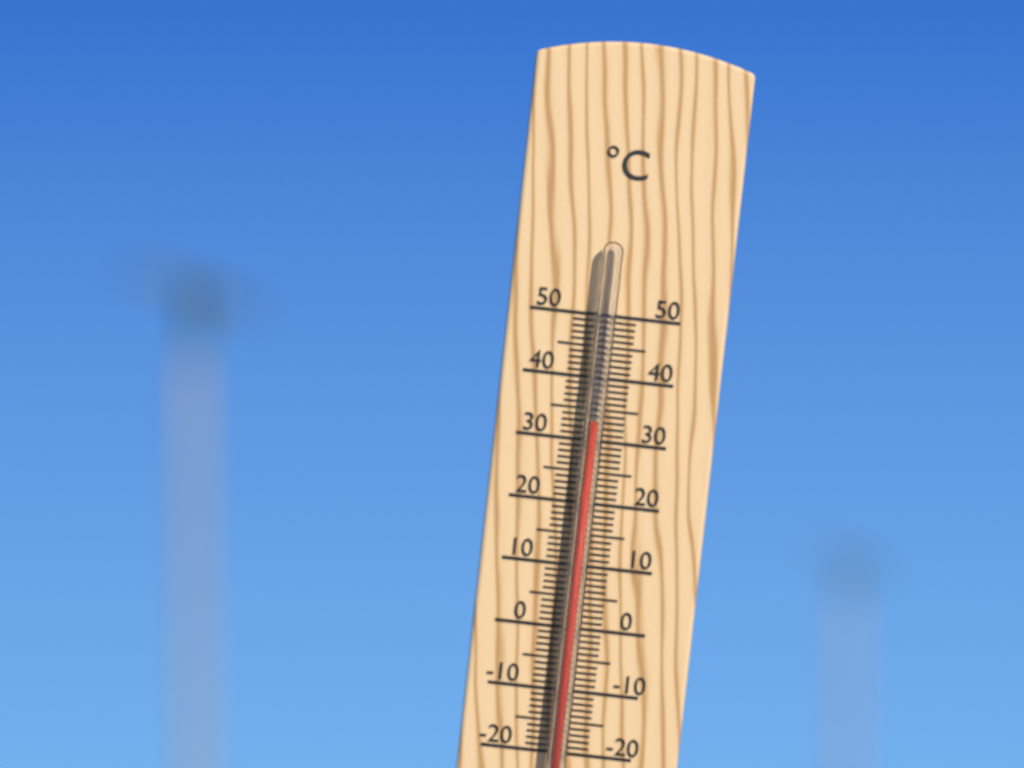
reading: 33 °C
